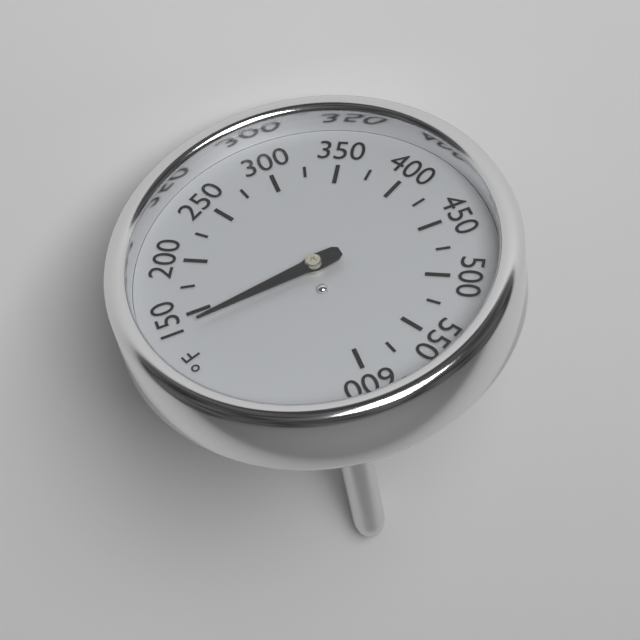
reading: 140 °F
